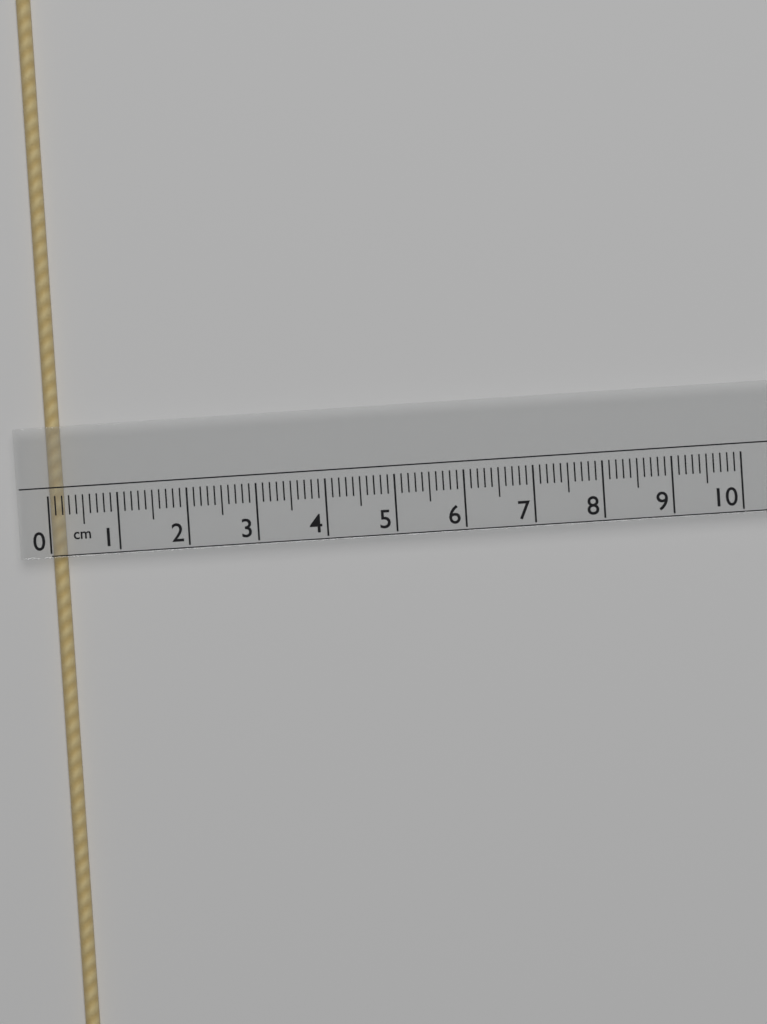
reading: 0.2 cm
